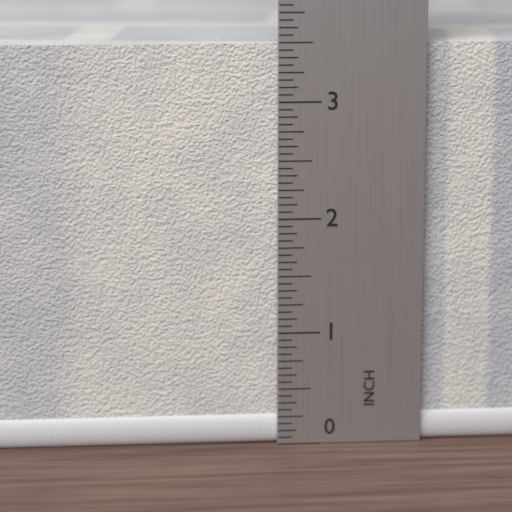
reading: 3.5000 in
